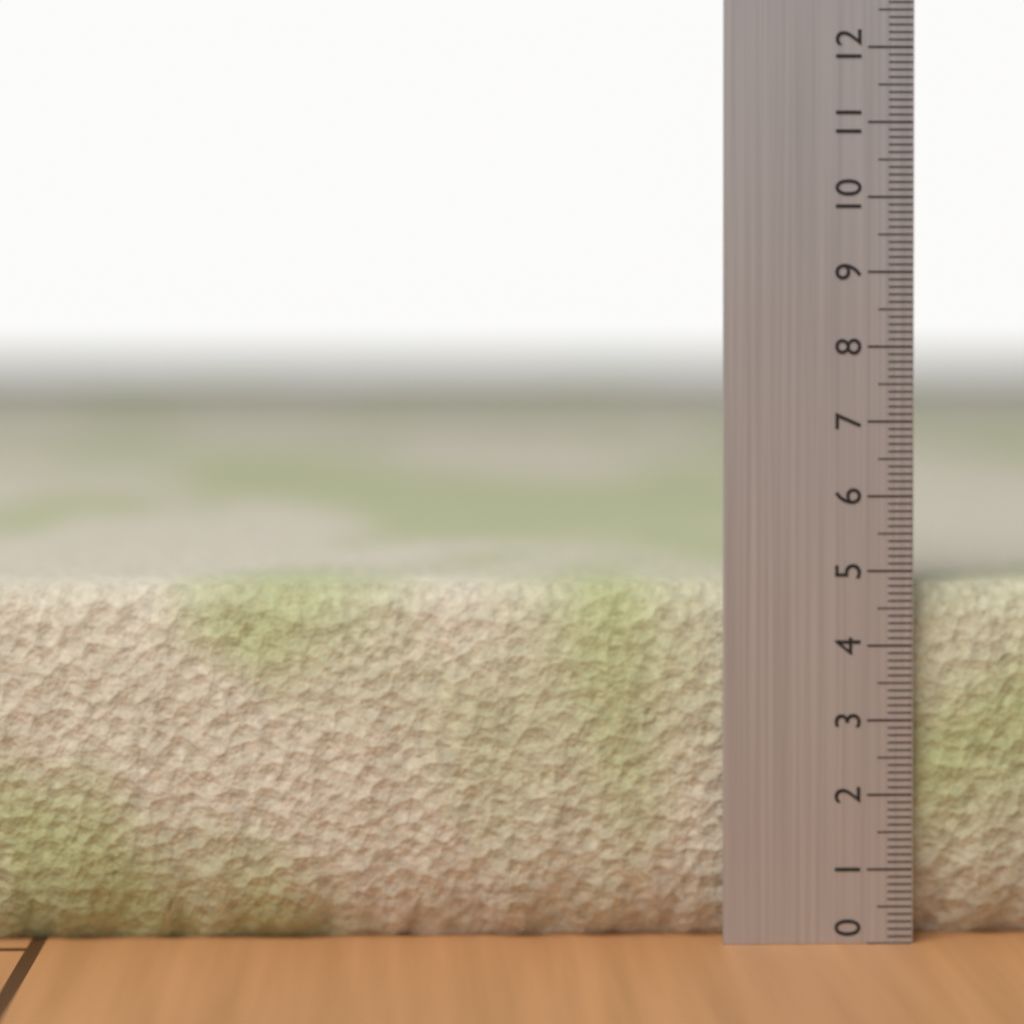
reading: 4.8 (no unit)
